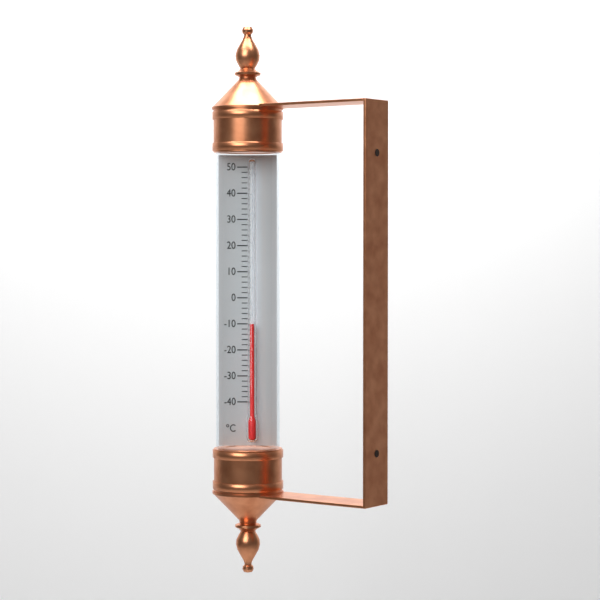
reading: -10 °C
